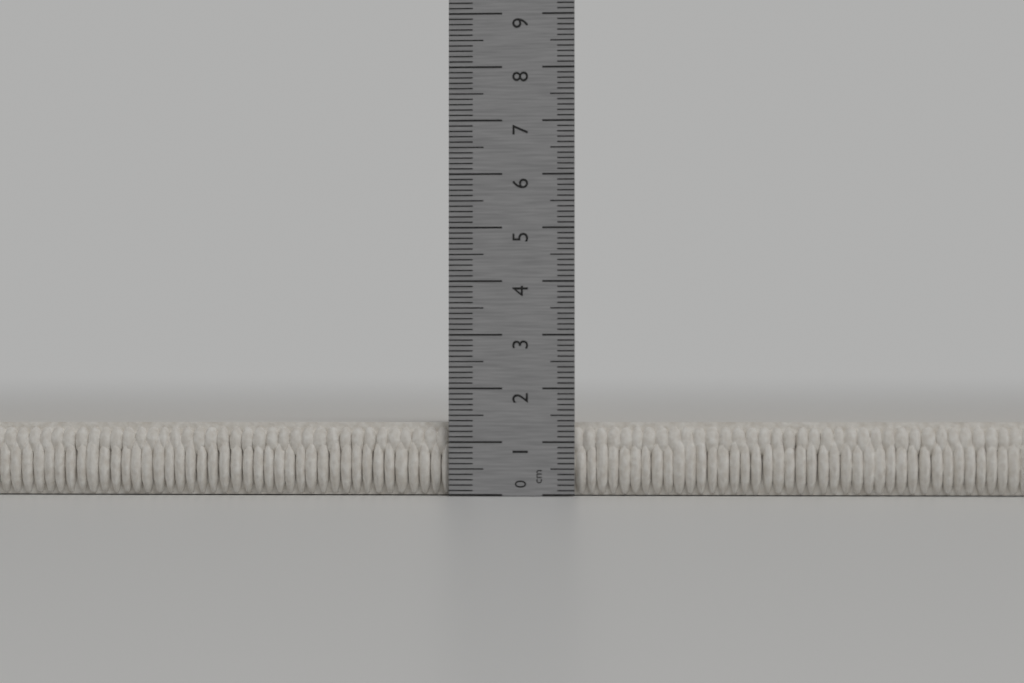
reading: 1.4 cm
